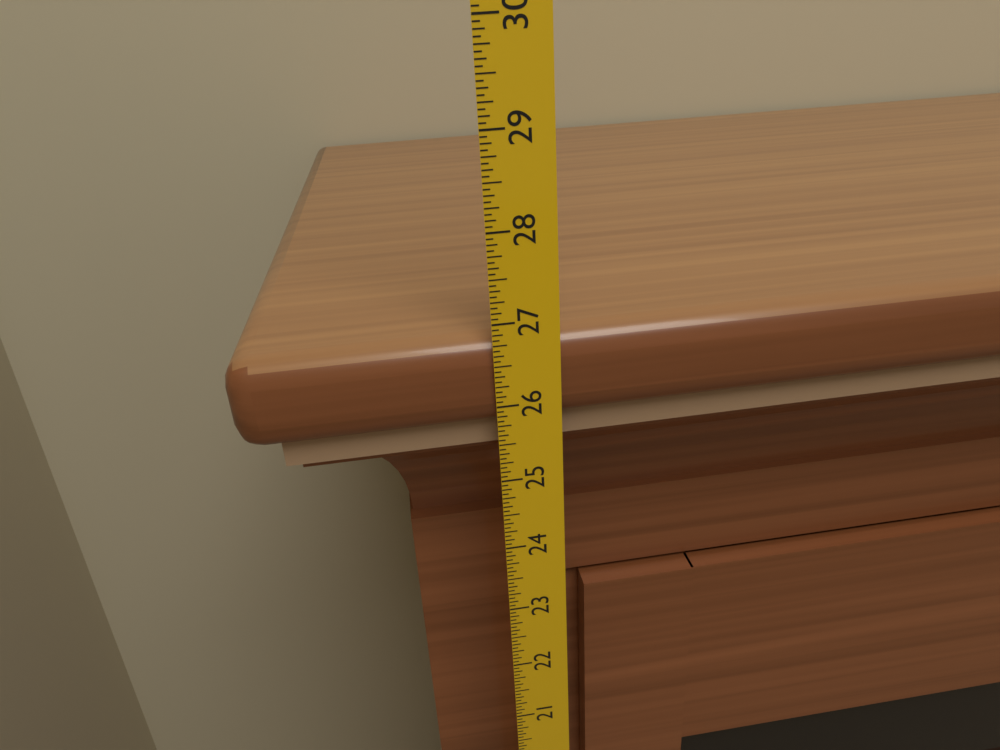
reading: 26.8125 in
